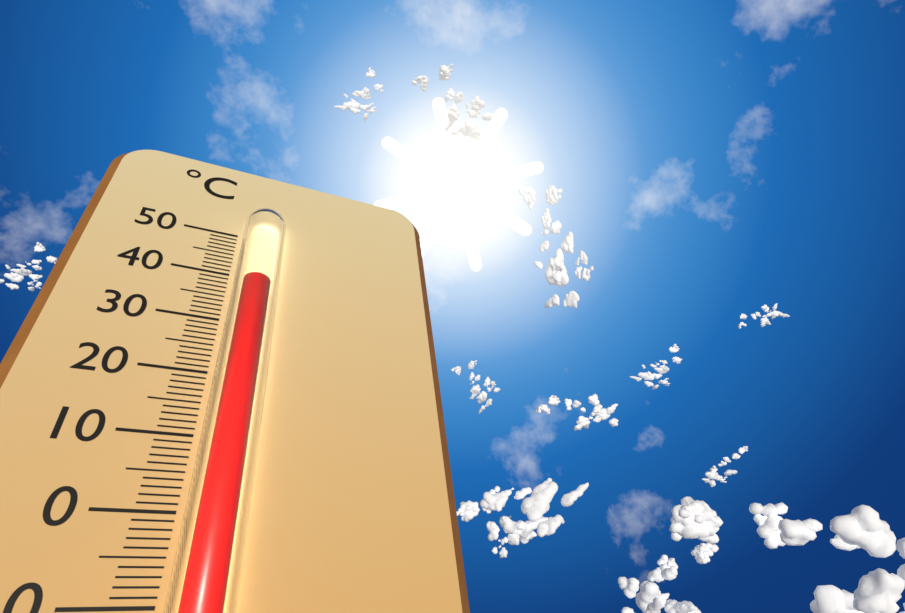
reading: 37 °C
